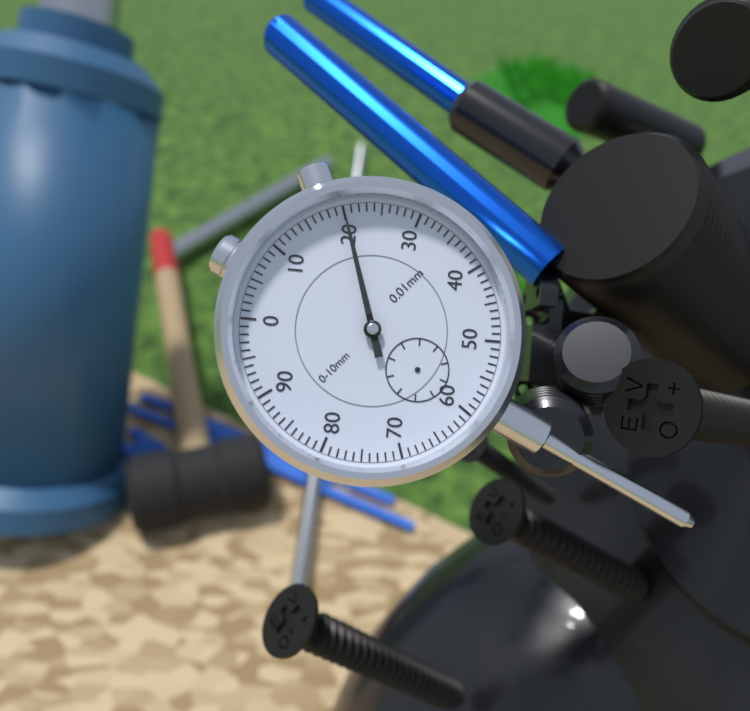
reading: 0.20 mm
